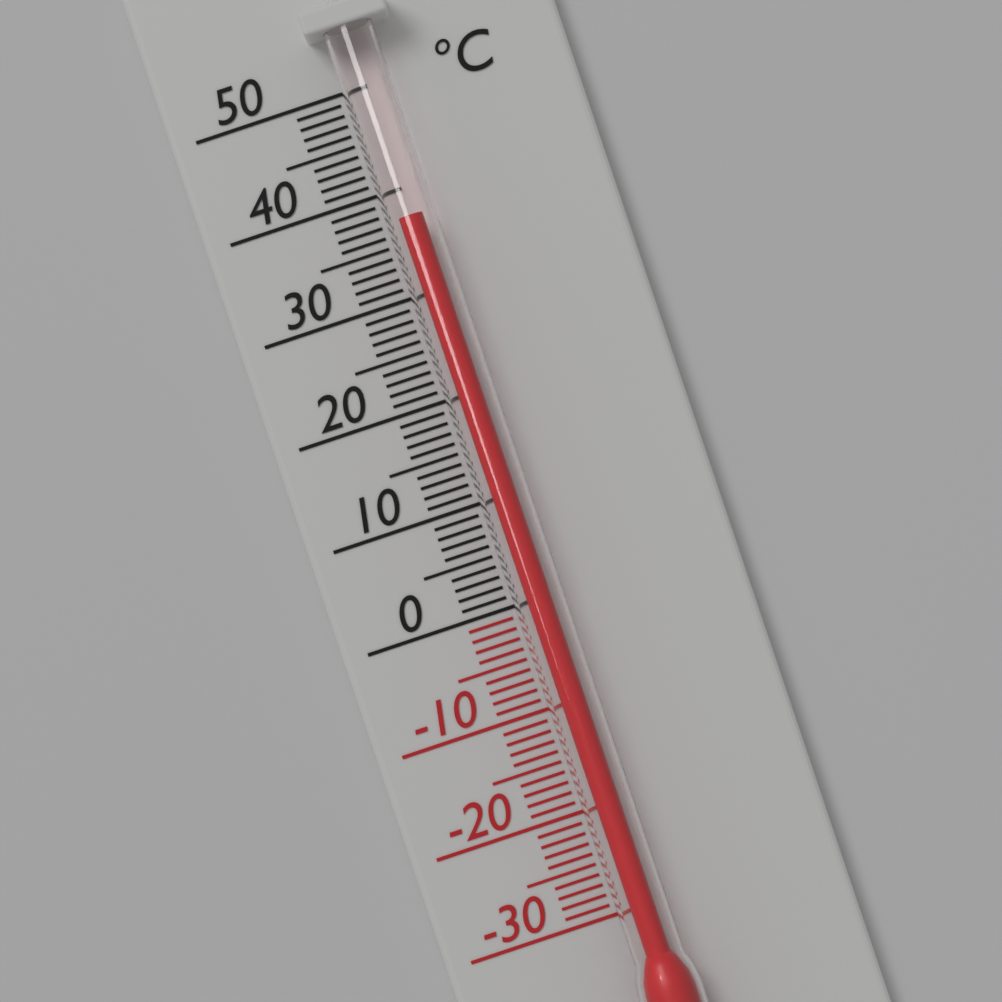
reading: 37 °C
